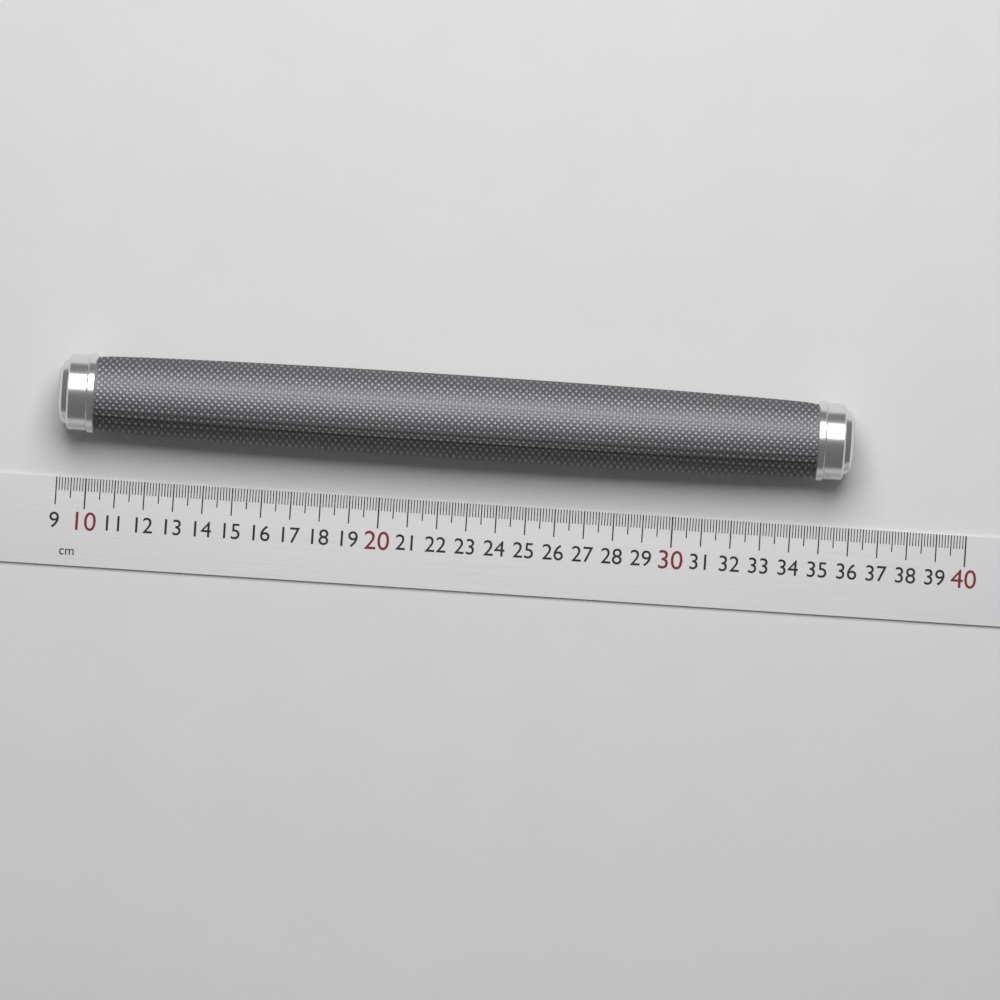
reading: 35.9 cm
